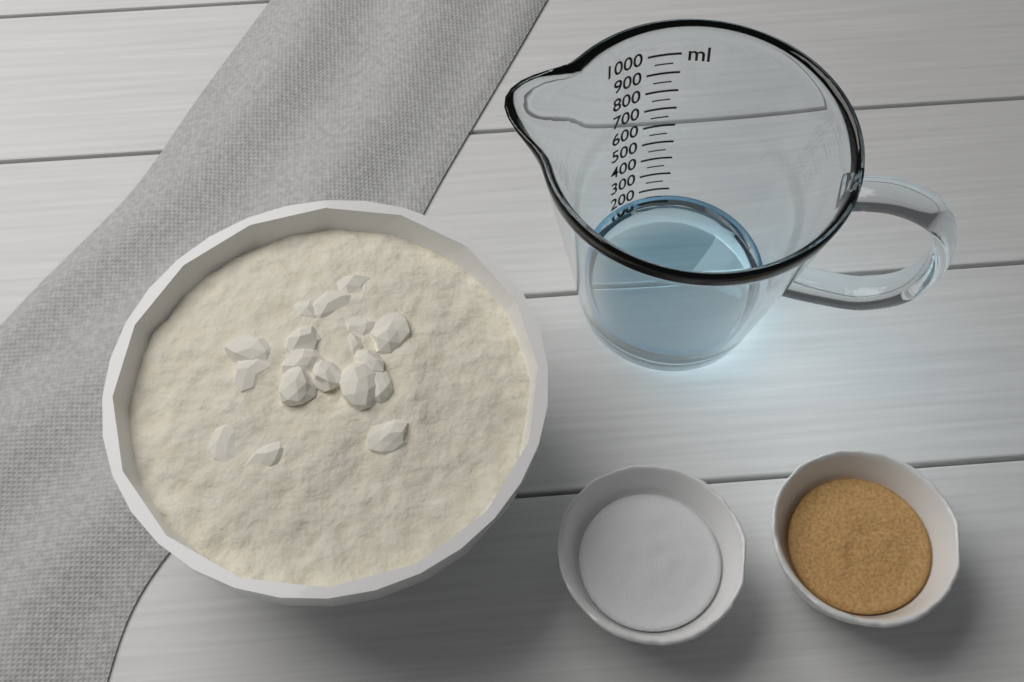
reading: 150 ml
